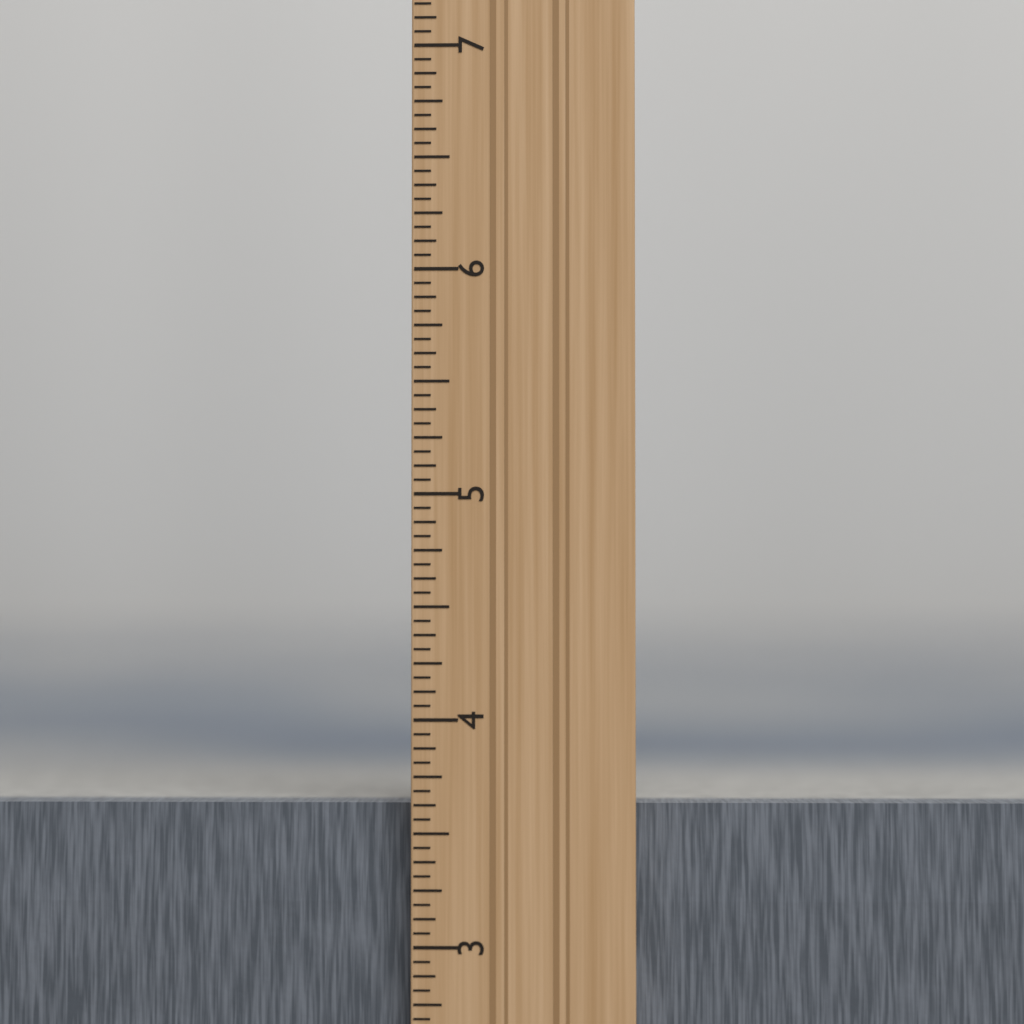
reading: 3.6250 in
